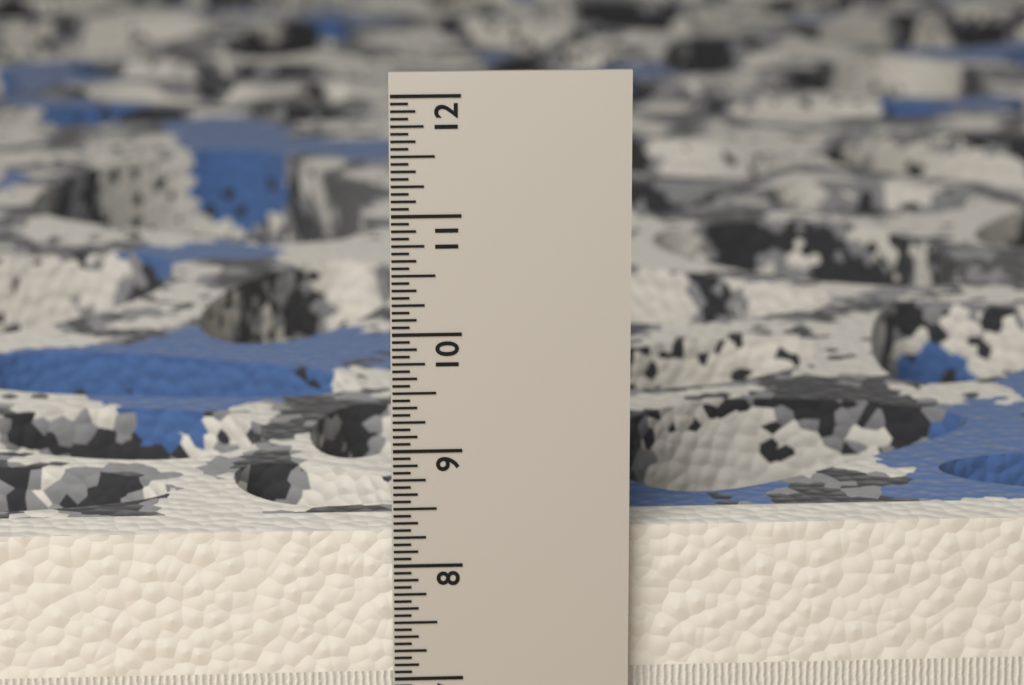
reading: 8.2500 in
